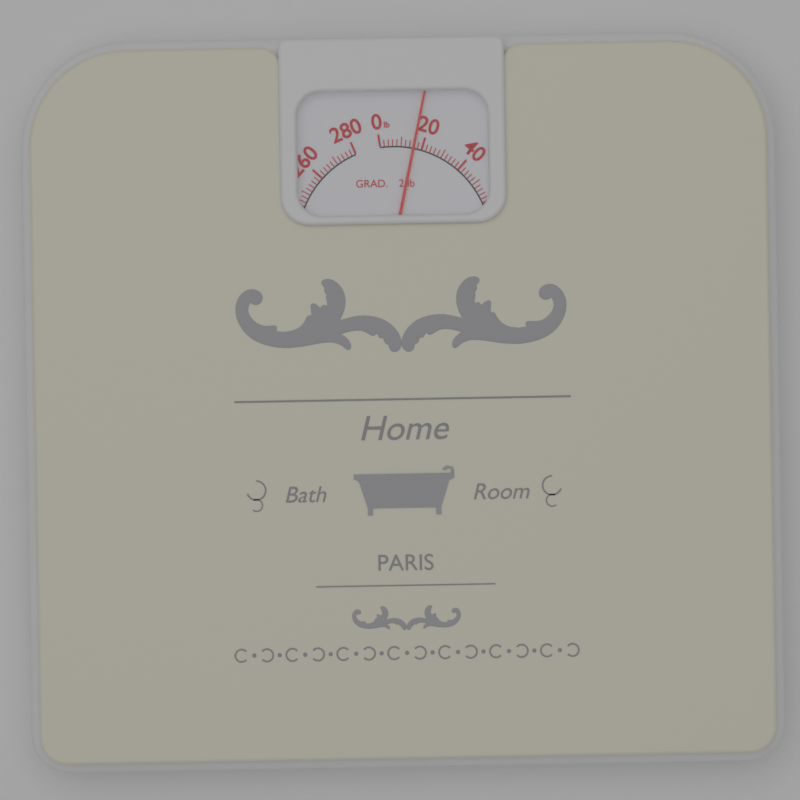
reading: 16 lb
